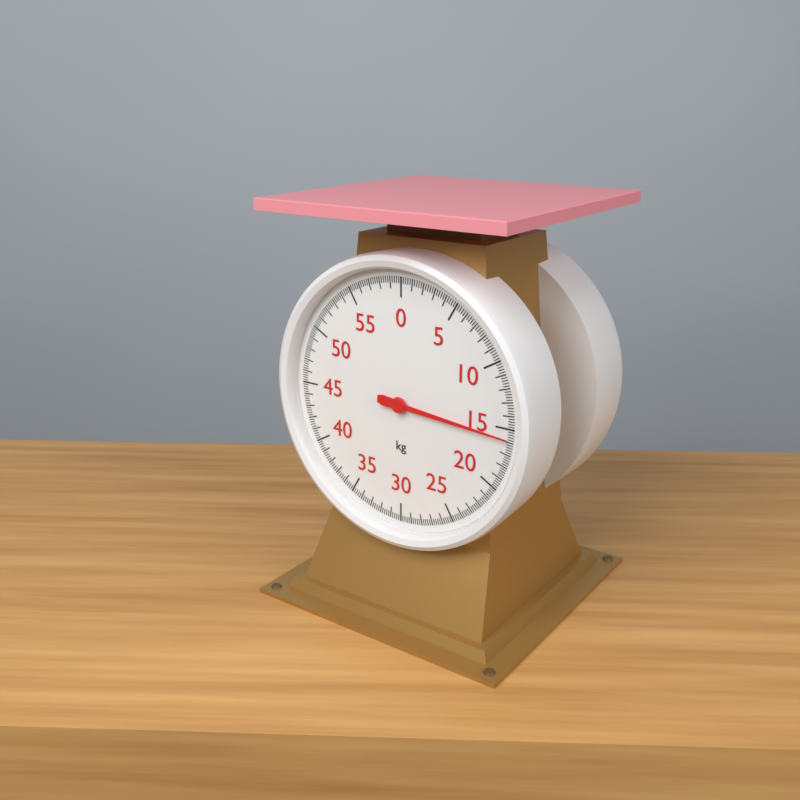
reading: 15.8 kg
